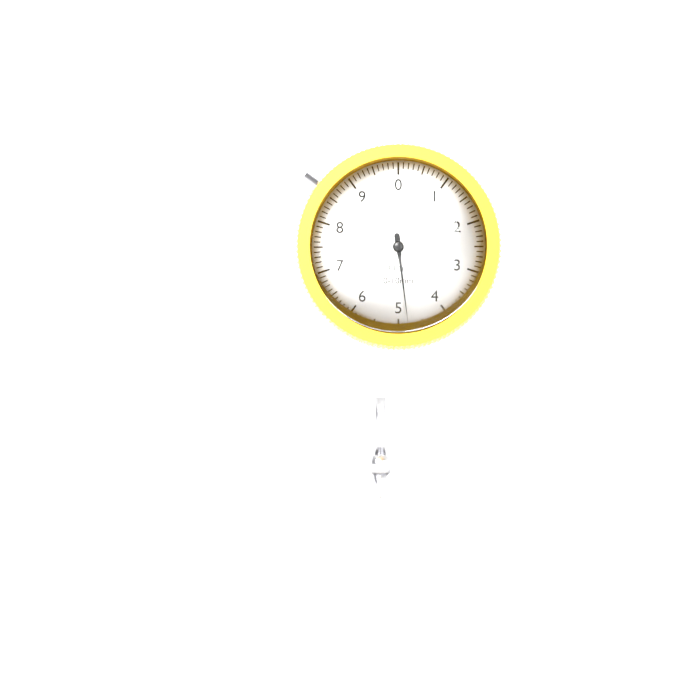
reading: 4.8 mm
